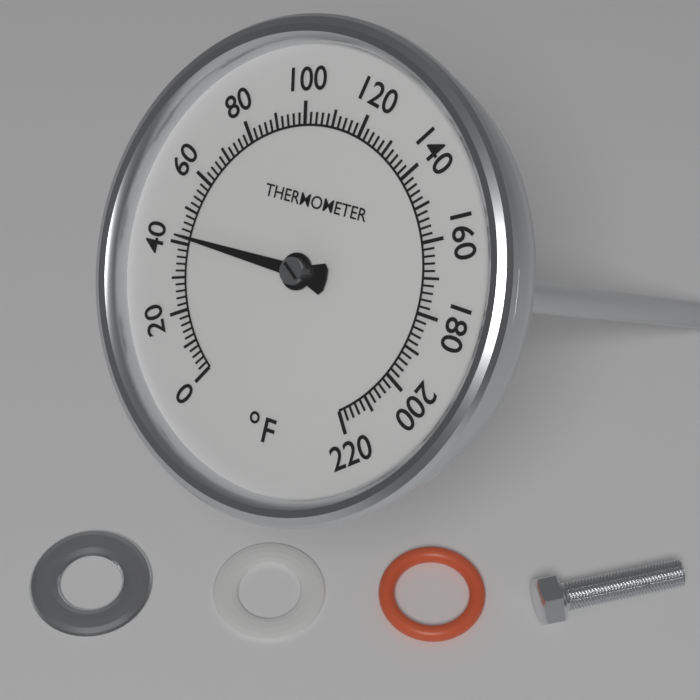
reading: 42 °F
